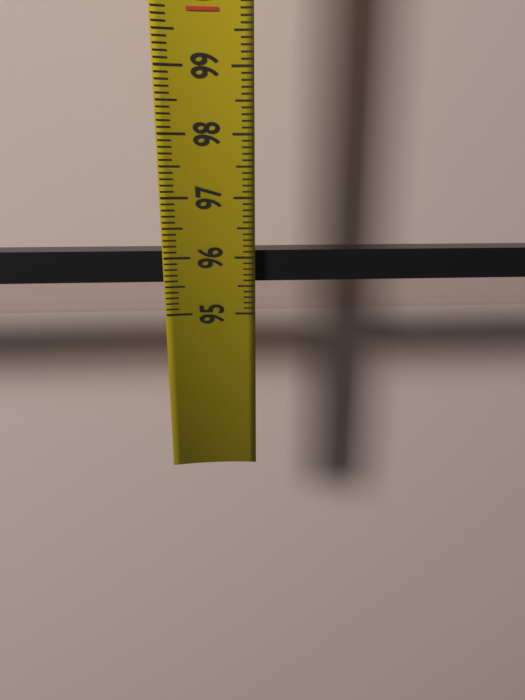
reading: 96.1 (no unit)
